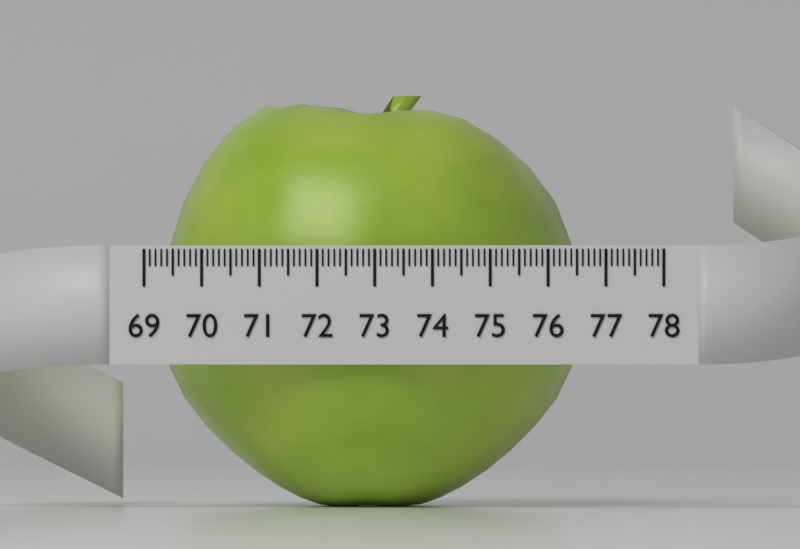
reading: 76.4 (no unit)
